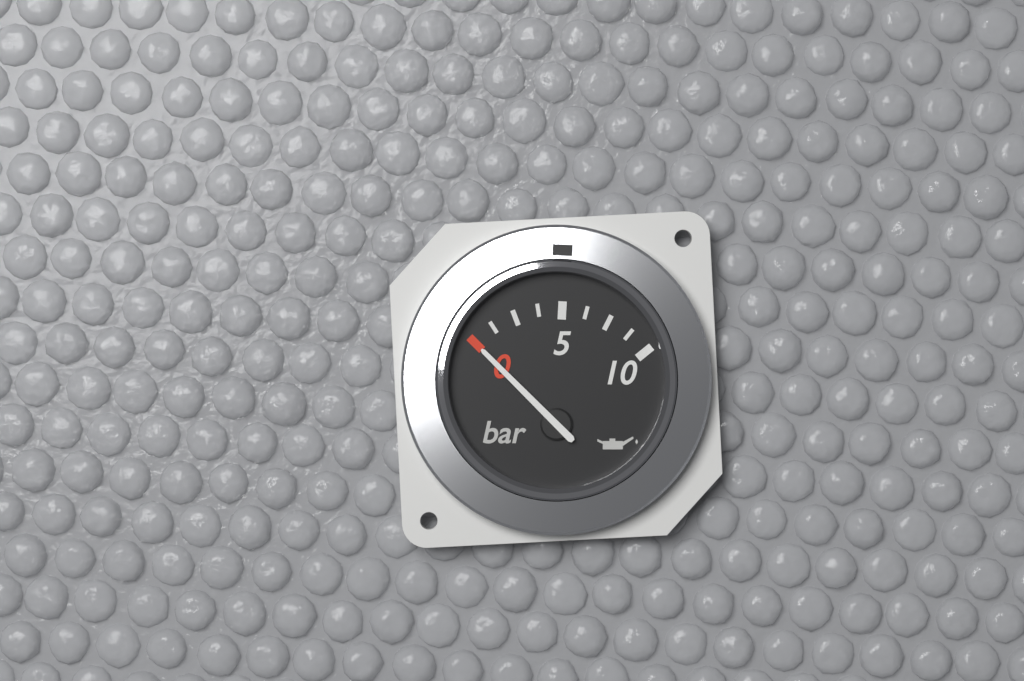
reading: 0.00 bar
